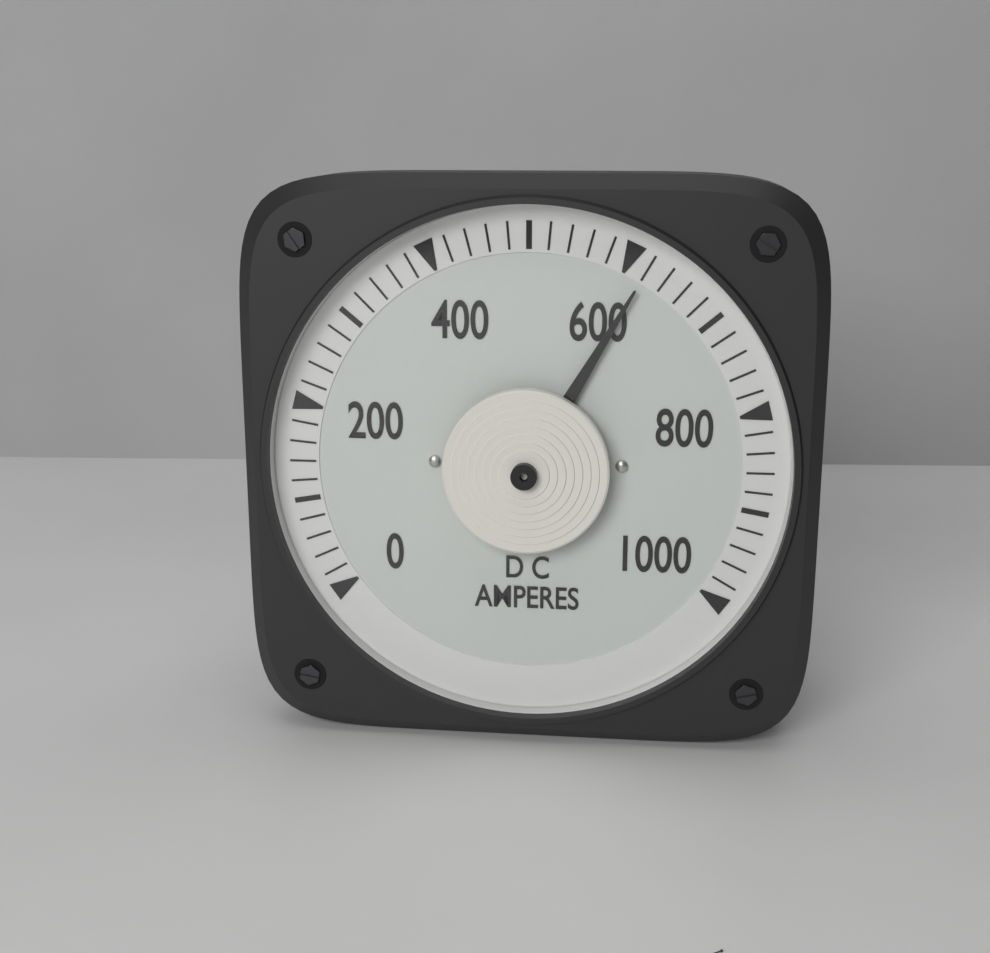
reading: 620 A
